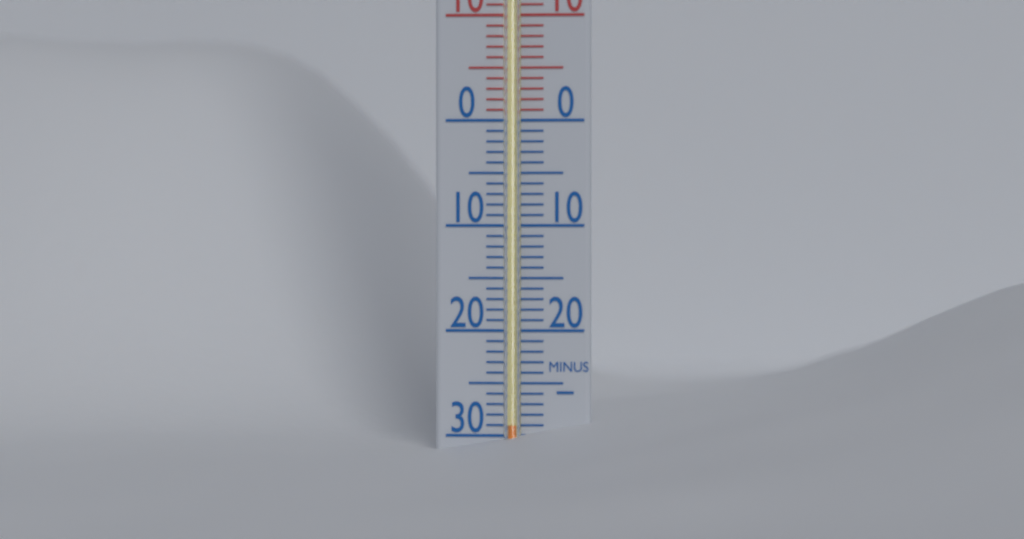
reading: -29 °C
